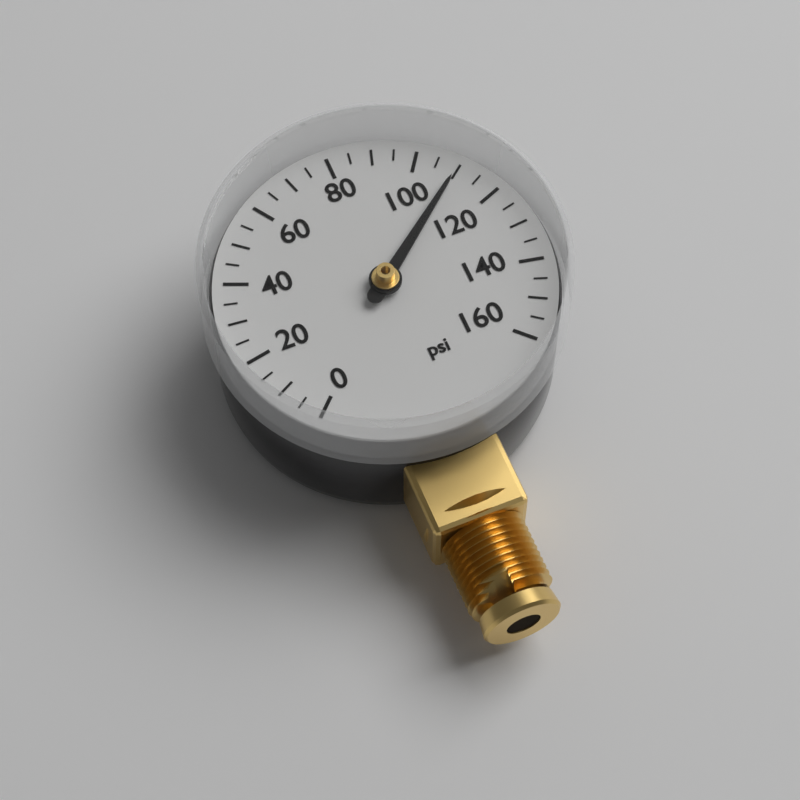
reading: 110 psi
